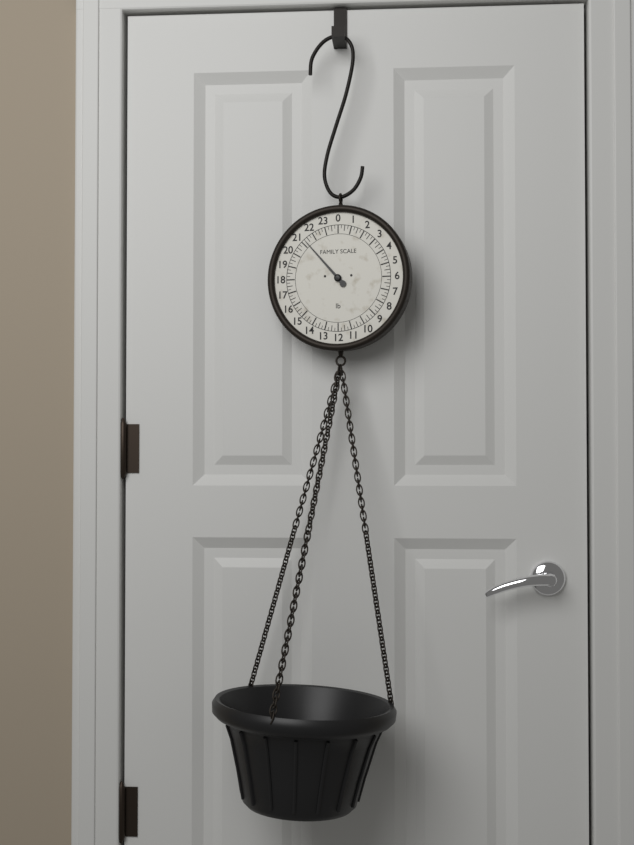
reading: 21.25 lb
